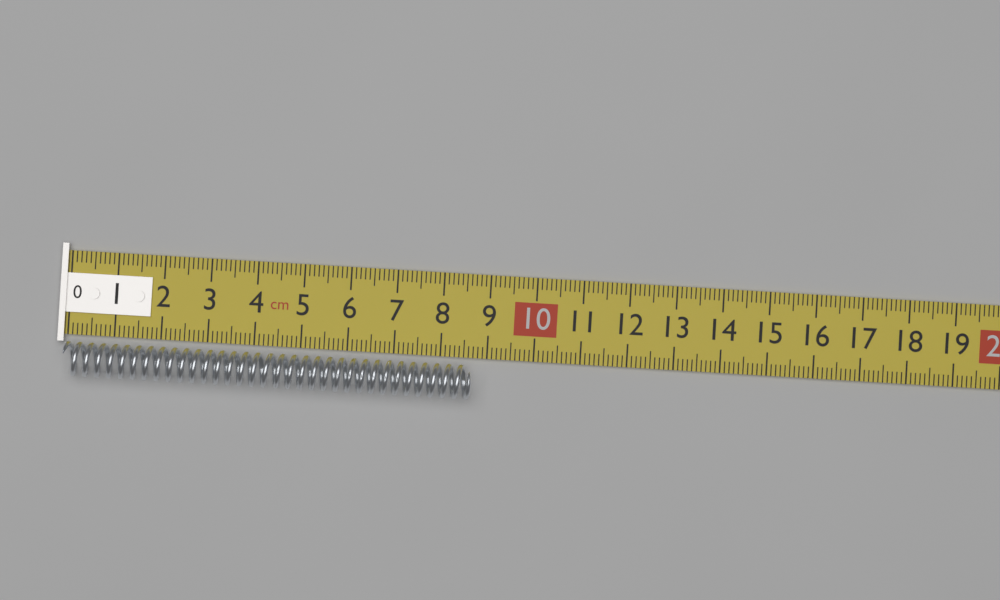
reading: 8.7 cm
